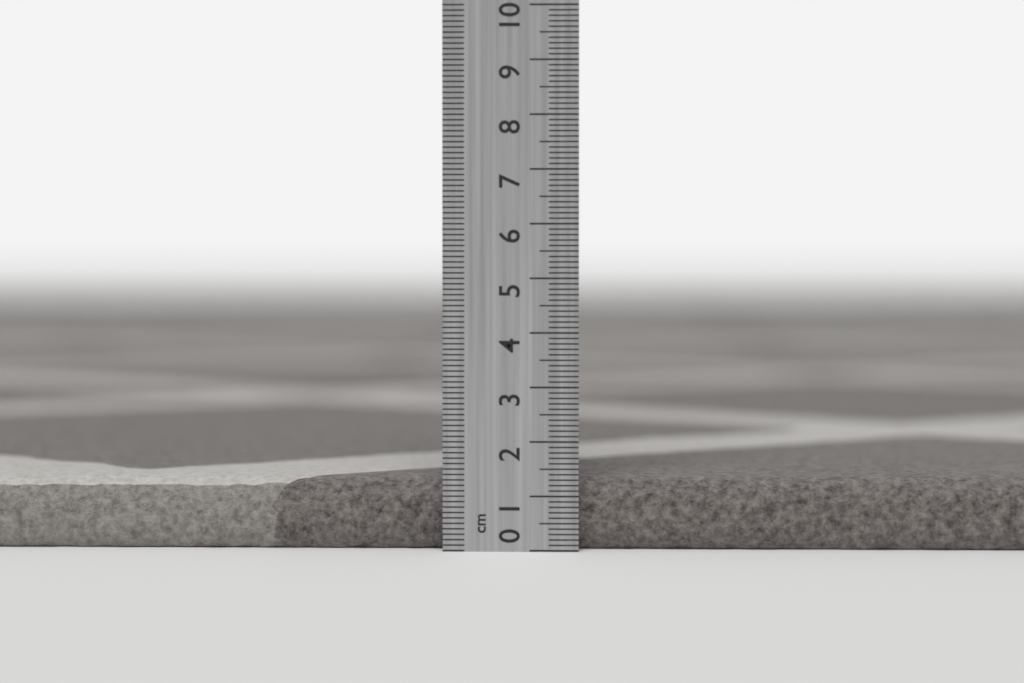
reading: 1.3 cm
